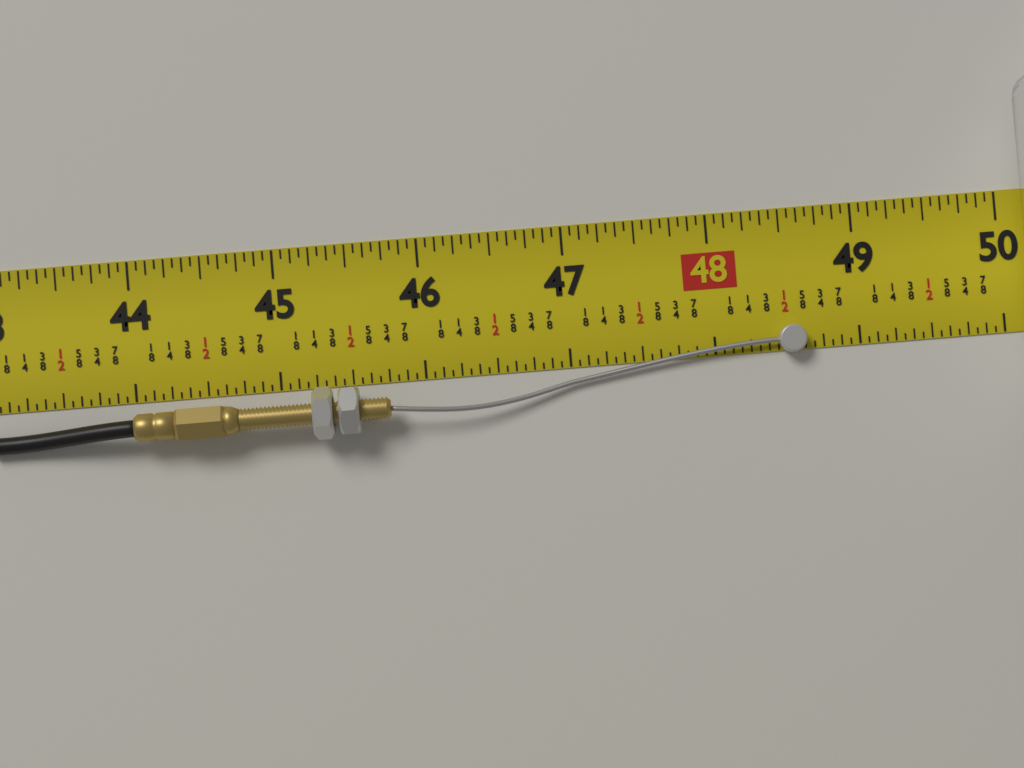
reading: 48.6250 in
